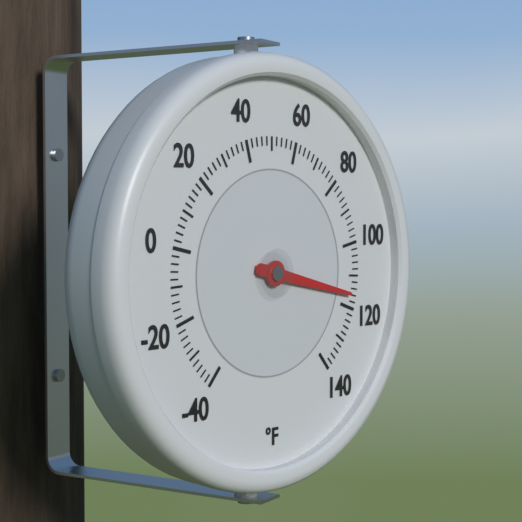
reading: 116 °F
